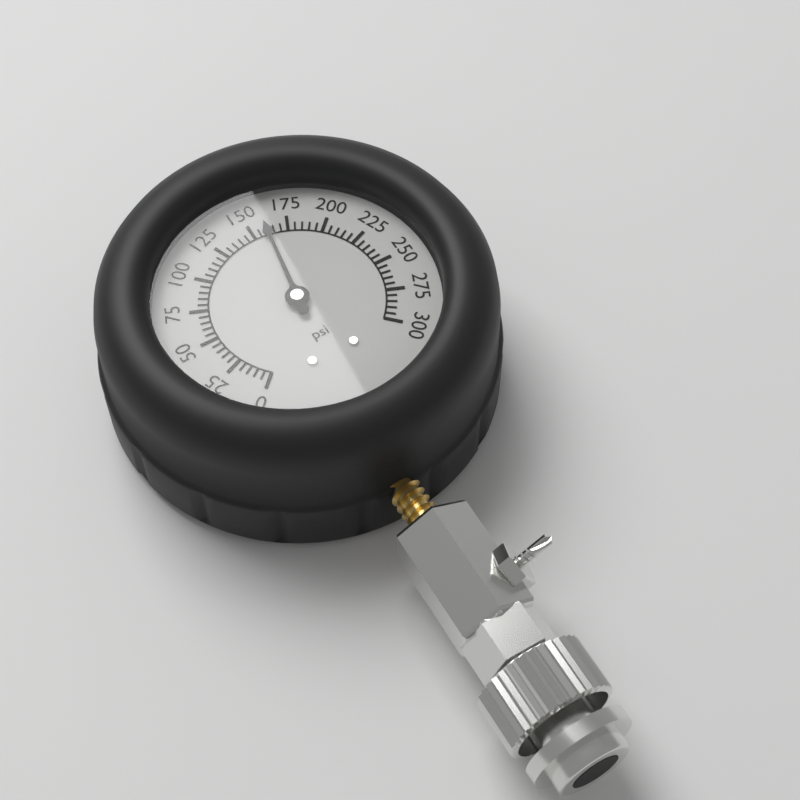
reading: 160 psi
